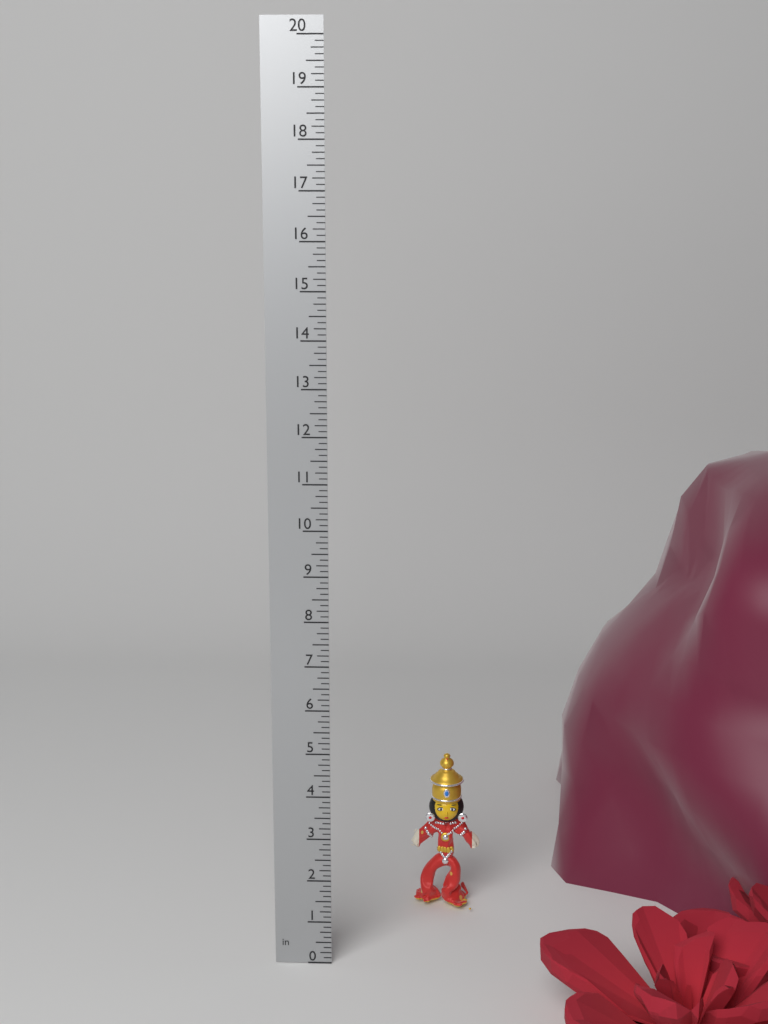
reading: 3.875 in
